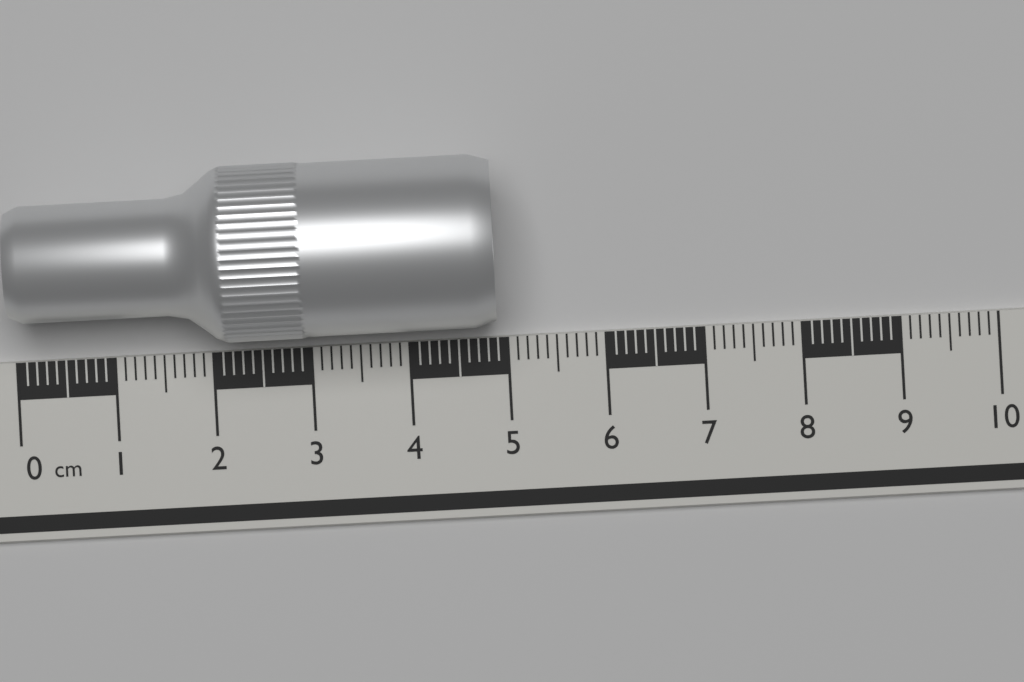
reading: 4.9 cm
